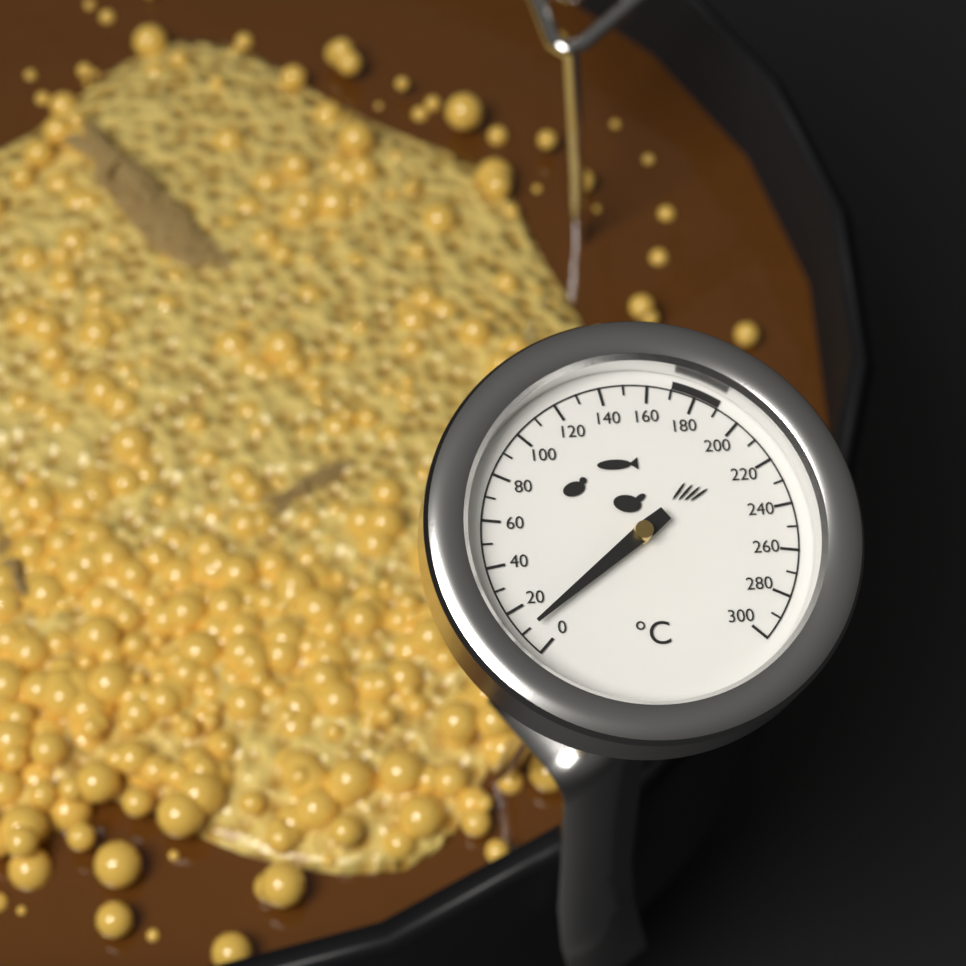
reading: 10 °C
